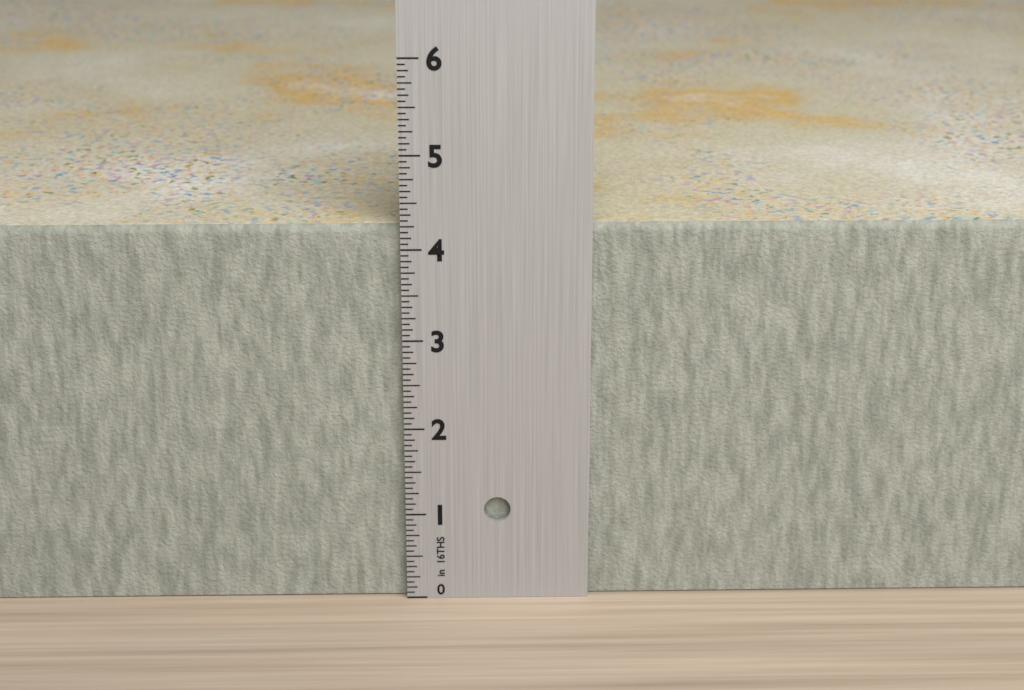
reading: 4.2500 in
